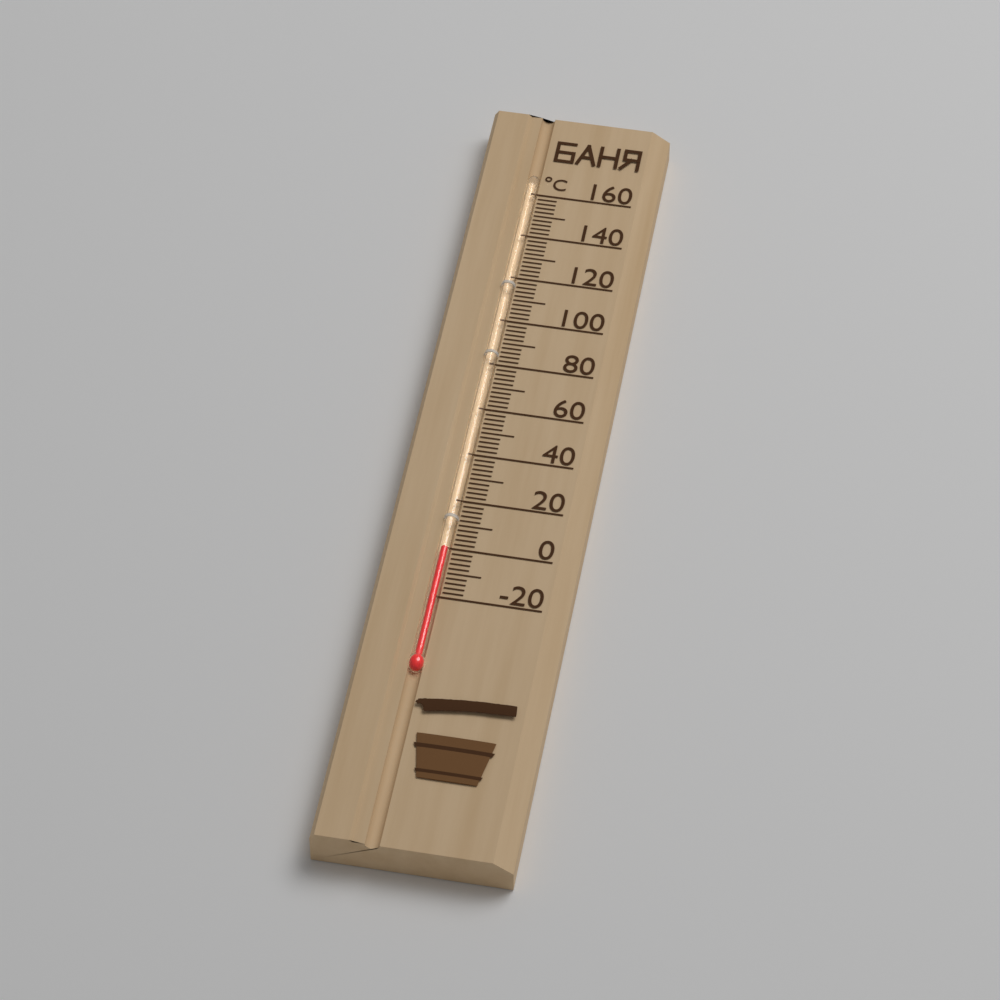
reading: 0 °C
